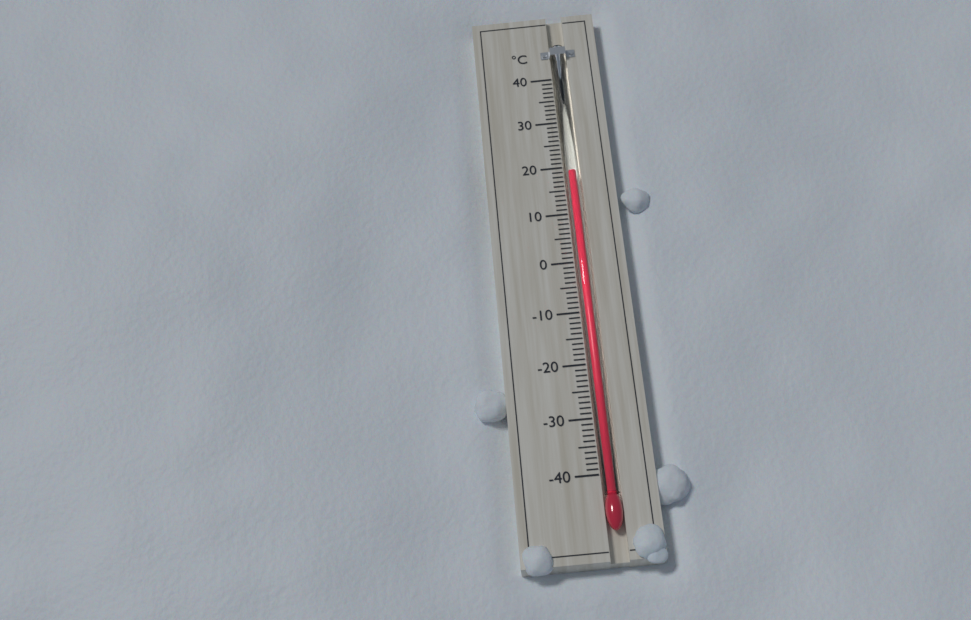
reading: 19 °C
